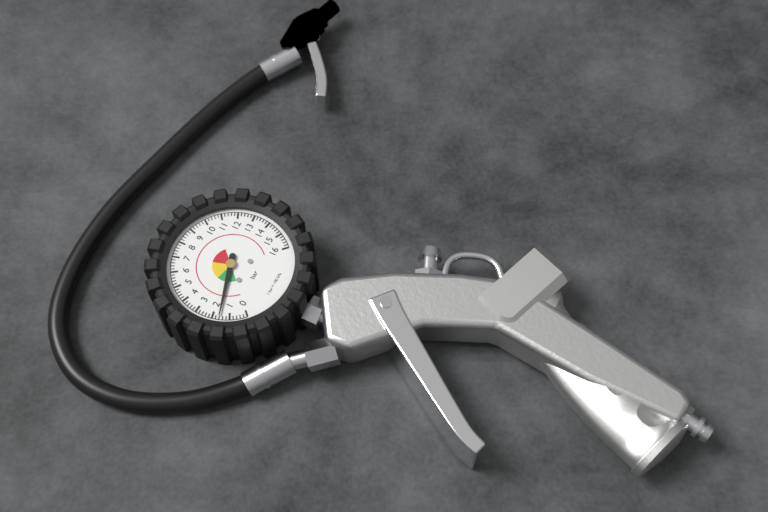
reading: 1.6 bar
